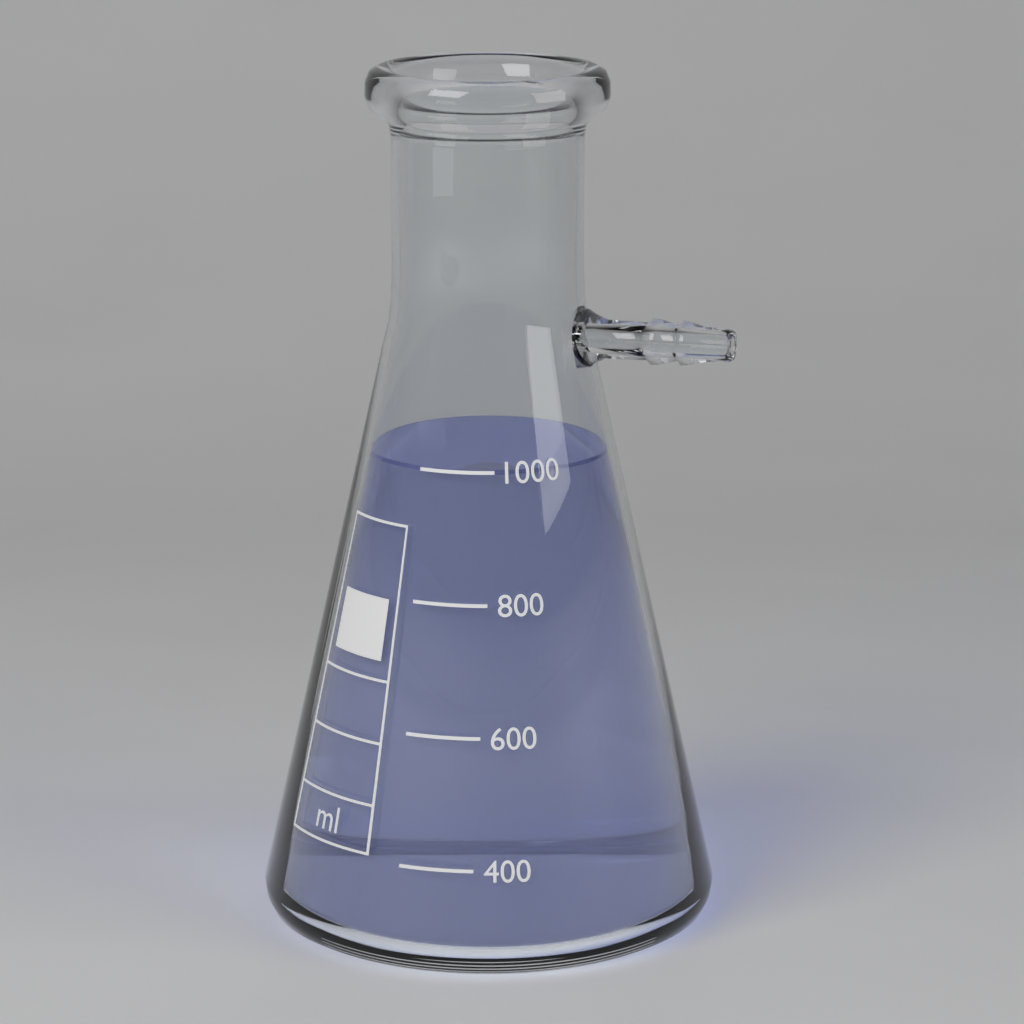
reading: 1000 ml
